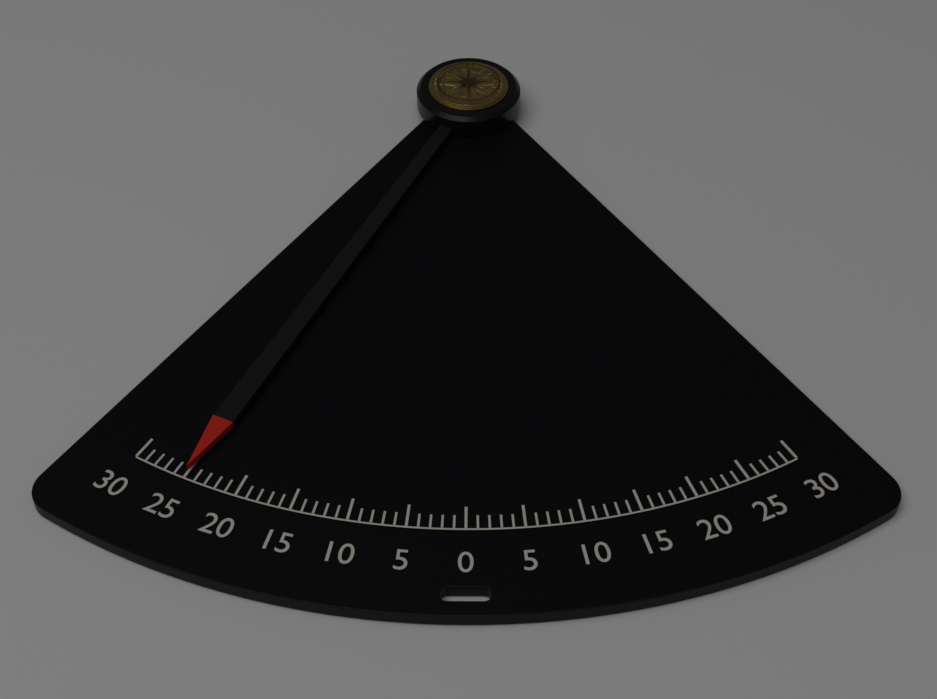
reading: -25 (no unit)
